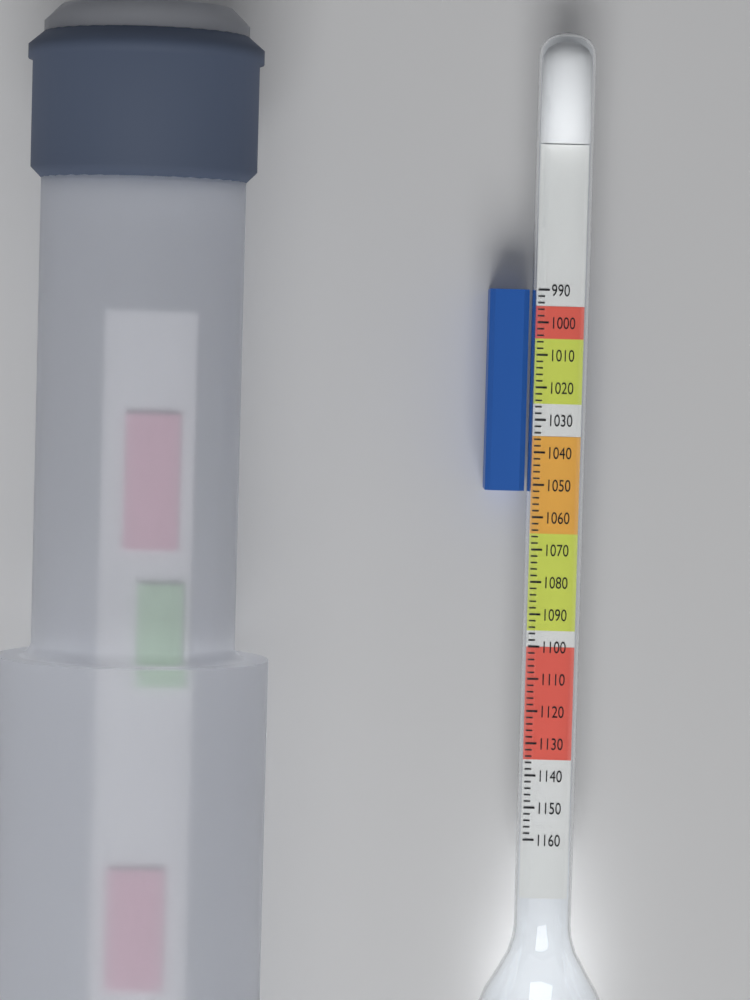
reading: 1052 (no unit)
